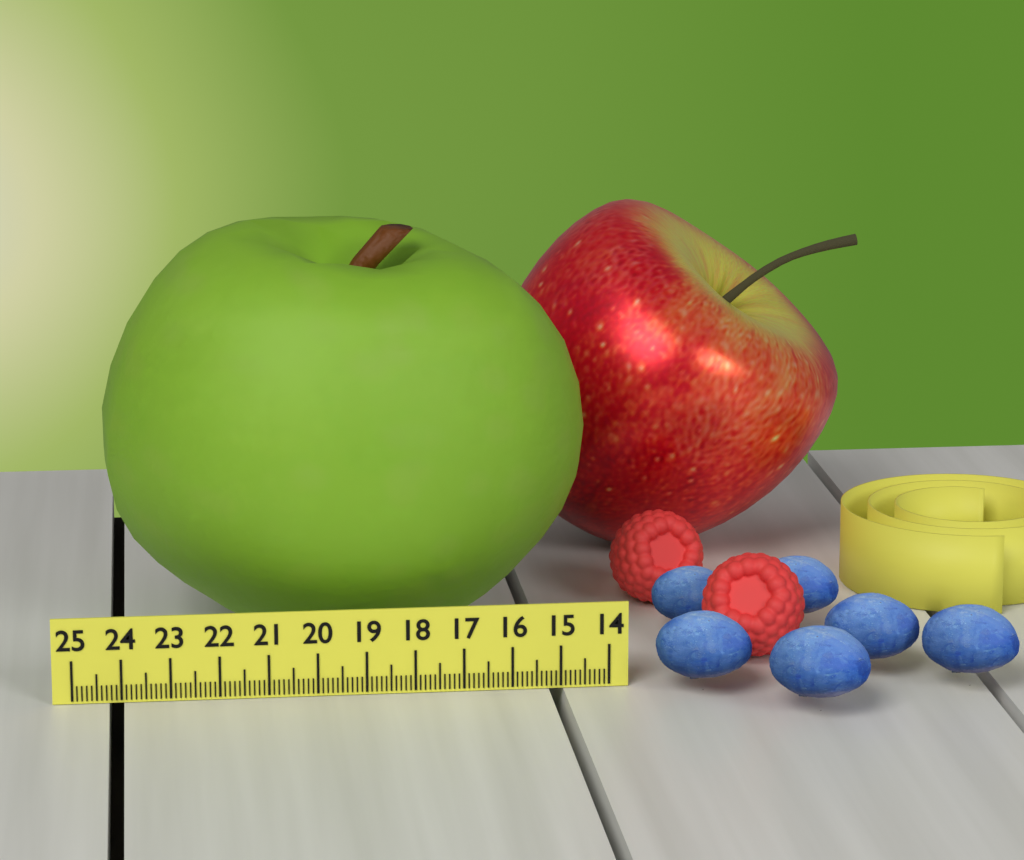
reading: 24.3 (no unit)
